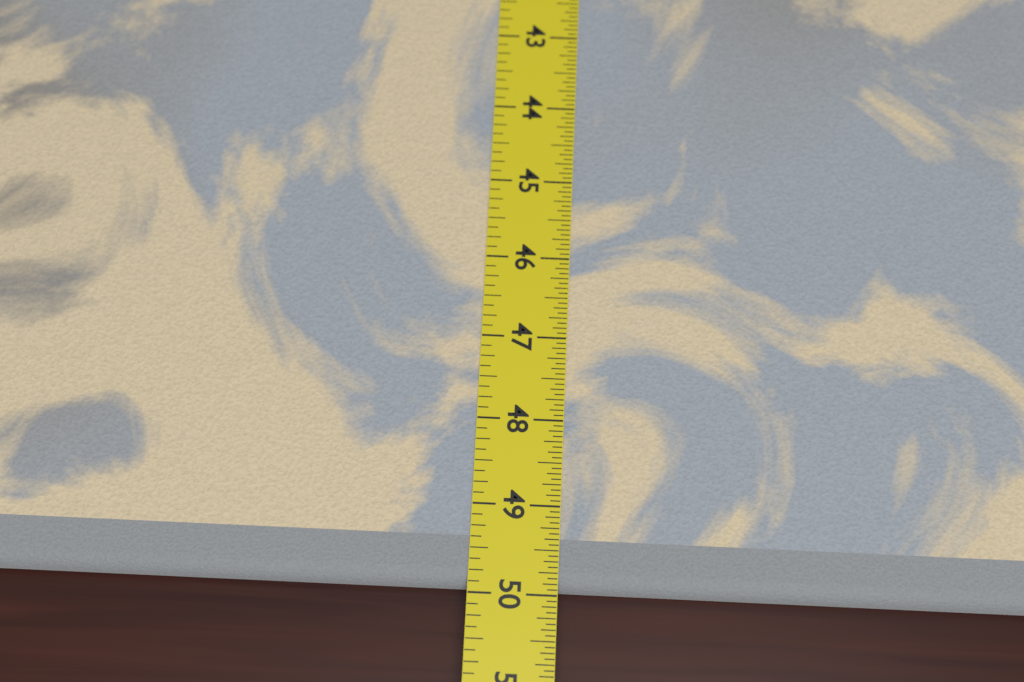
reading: 49.9375 in
